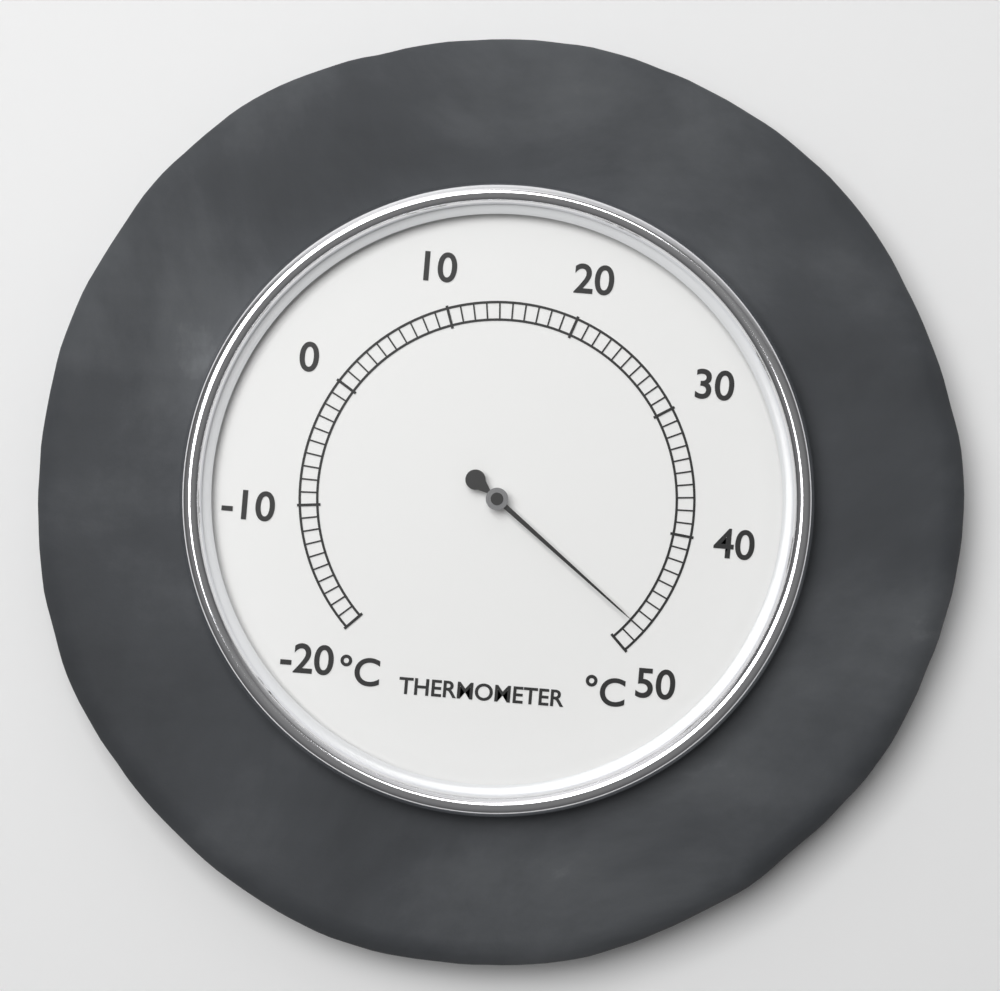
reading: 48 °C
